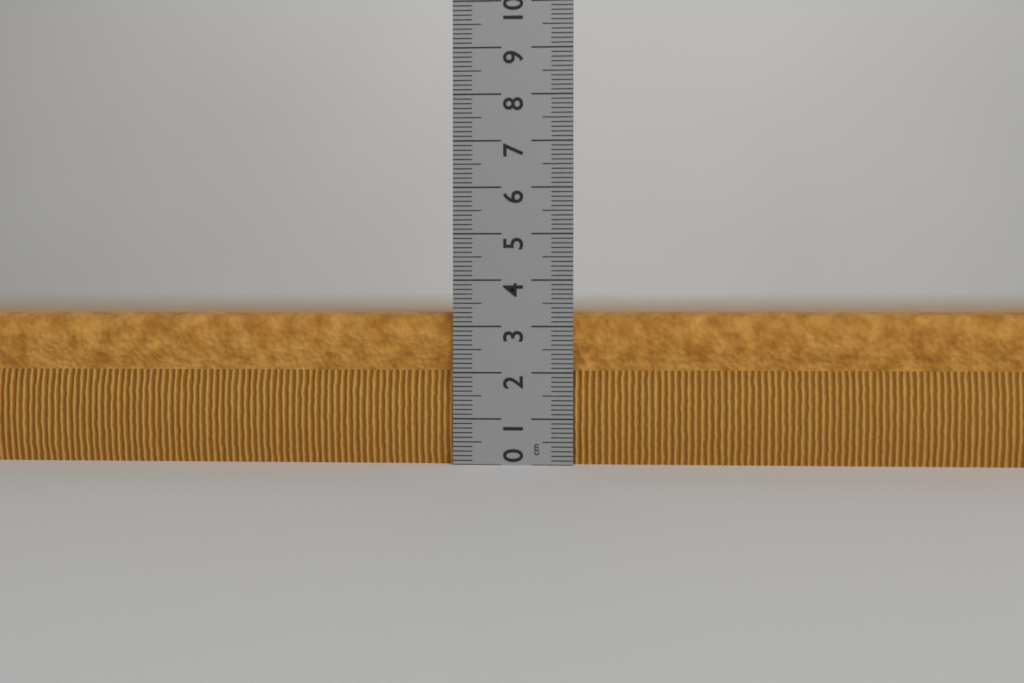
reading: 3.3 cm
